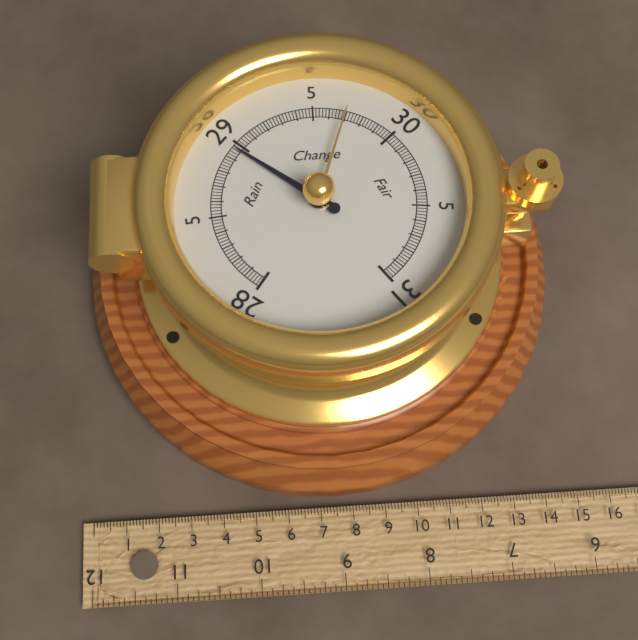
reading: 28.96 inHg
